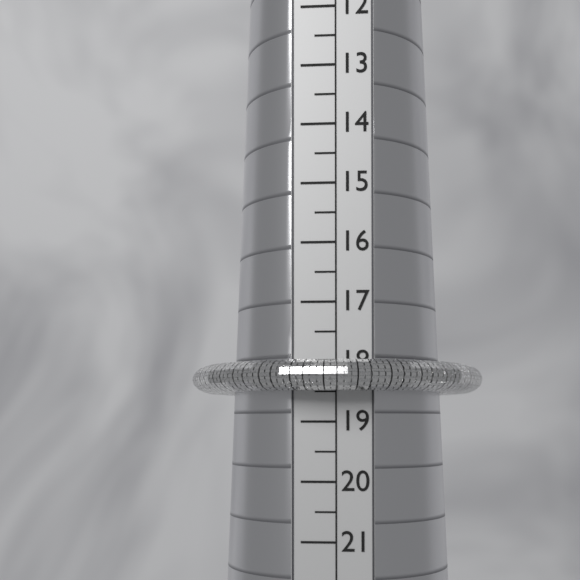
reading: 18.5 (no unit)
